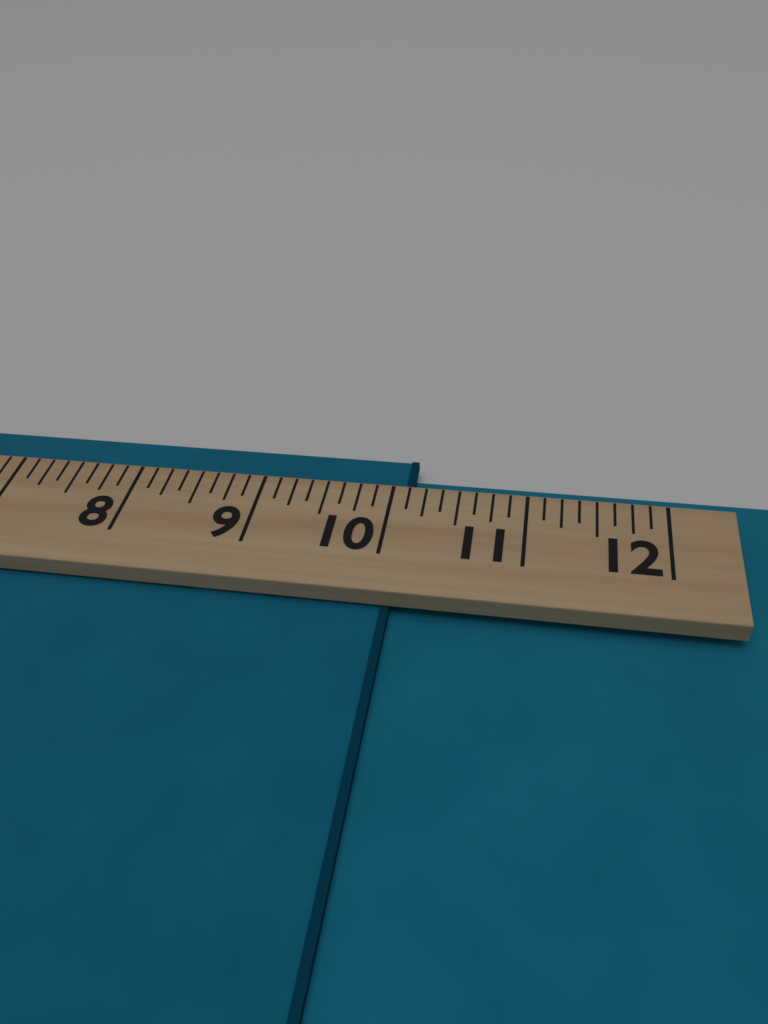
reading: 10.125 (no unit)
